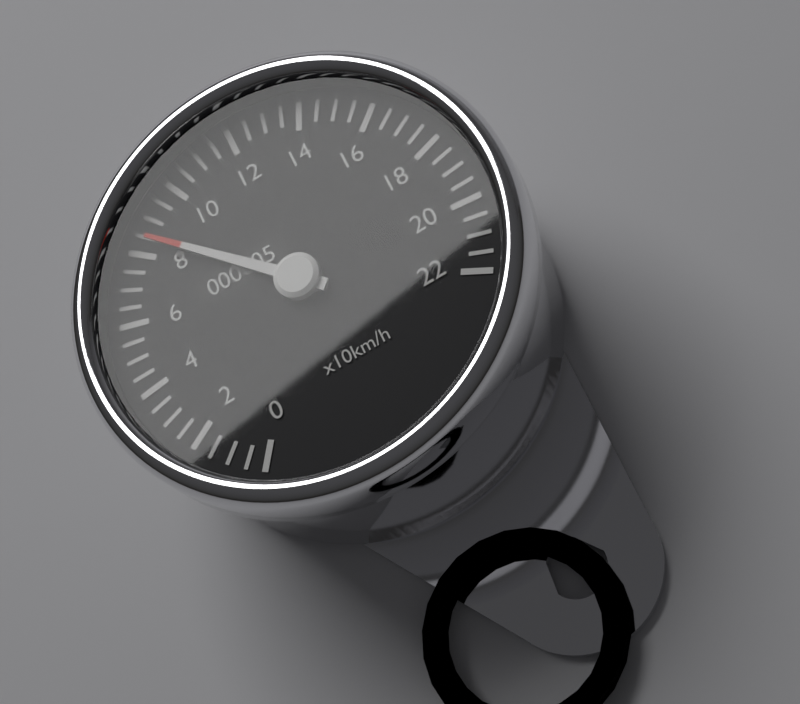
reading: 85 km/h
